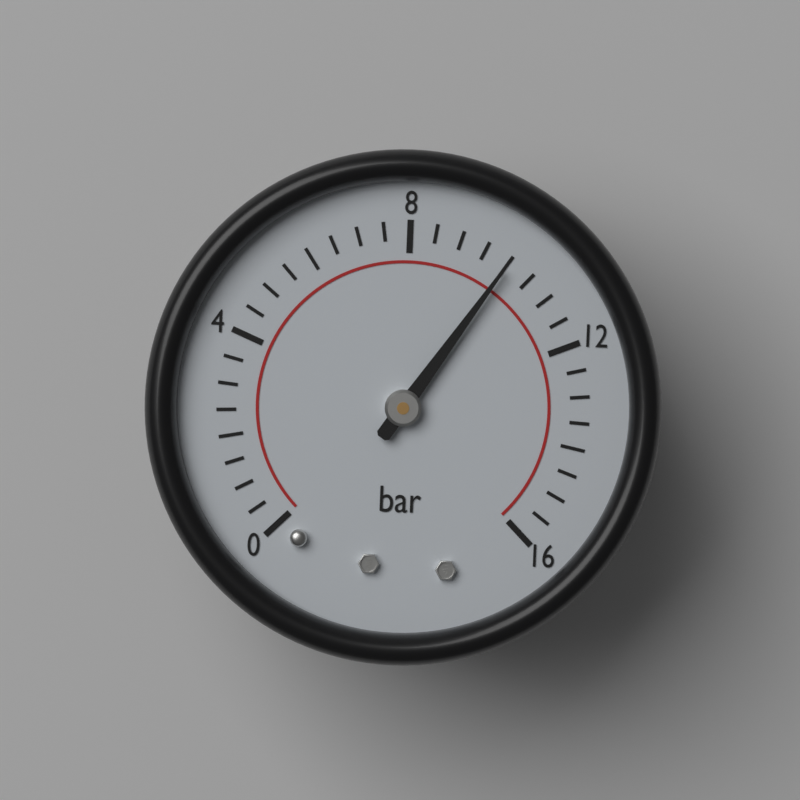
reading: 10.0 bar
